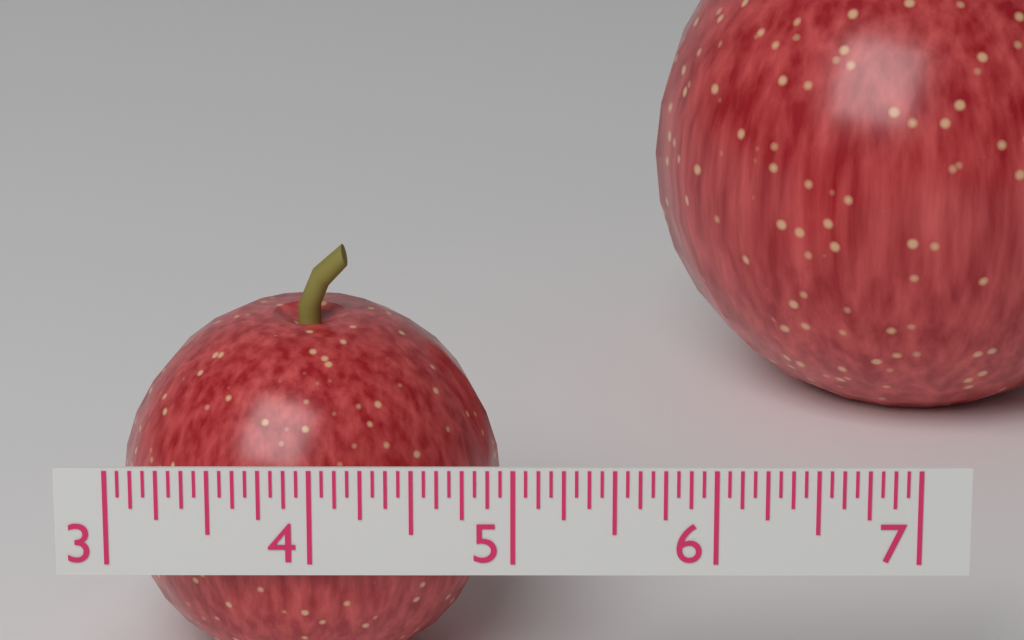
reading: 4.9375 (no unit)
